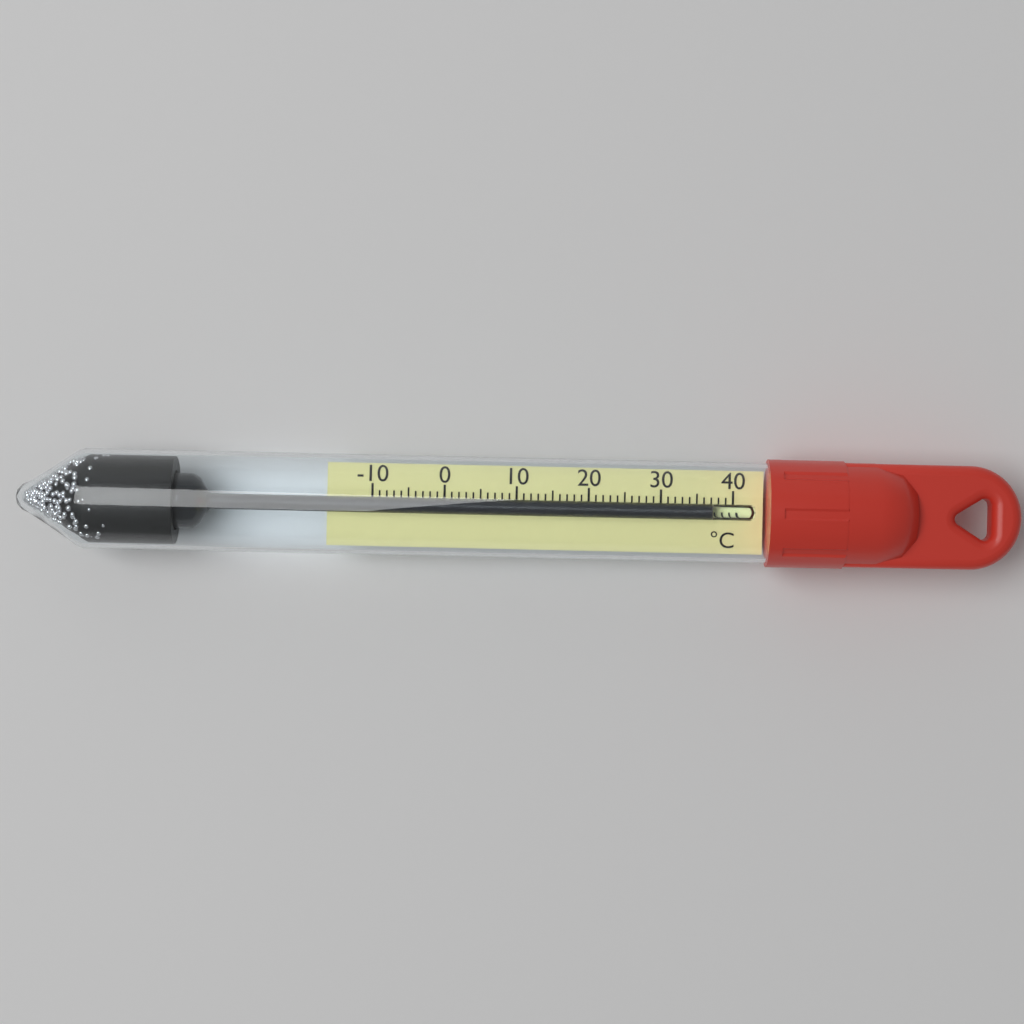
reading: 37 °C
